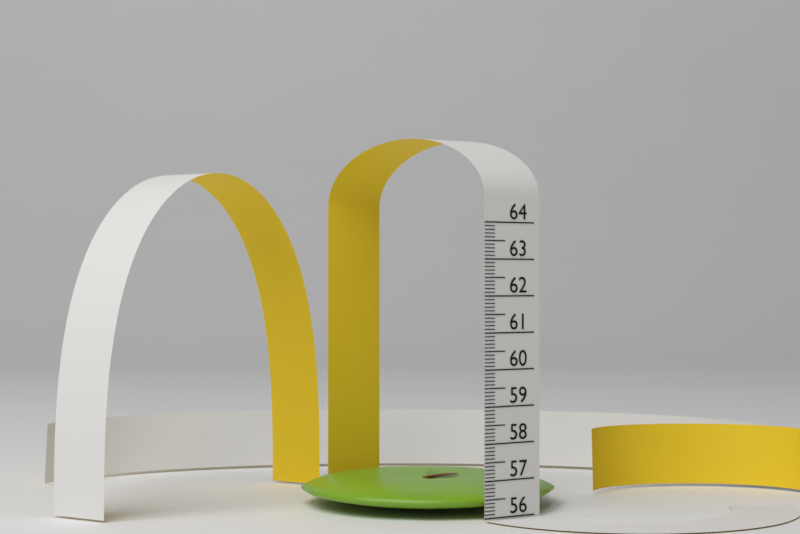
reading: 56.8 (no unit)
